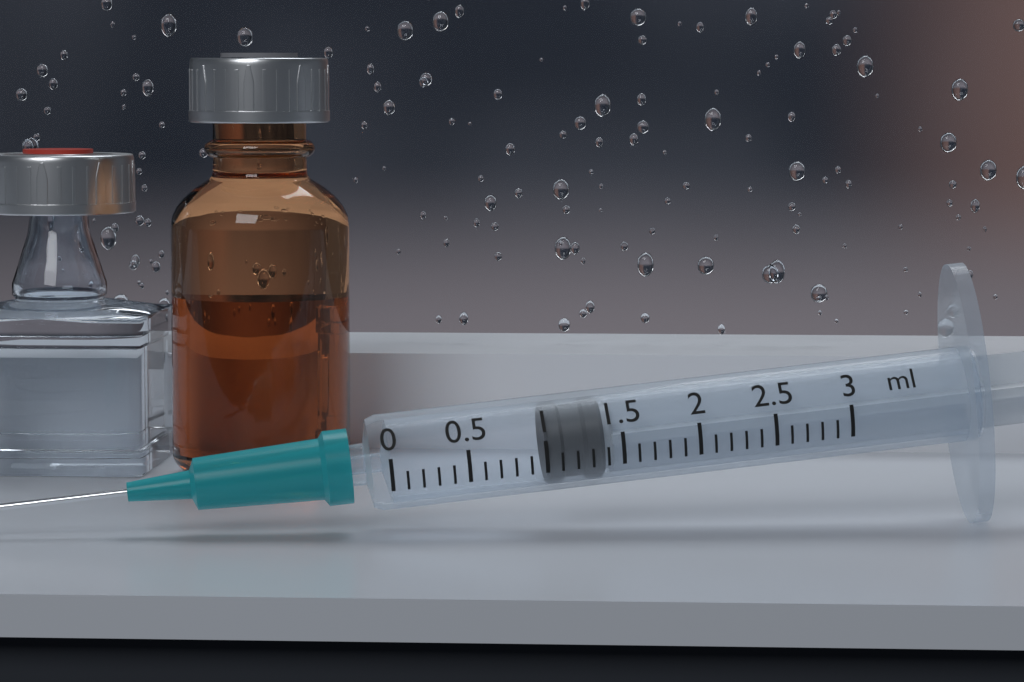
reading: 1.0 ml
